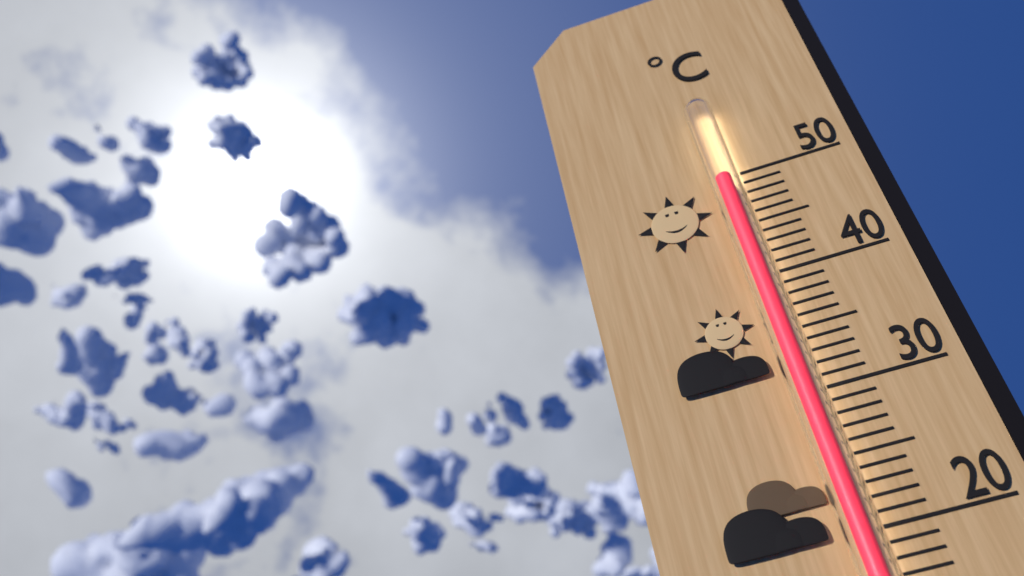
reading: 49 °C
